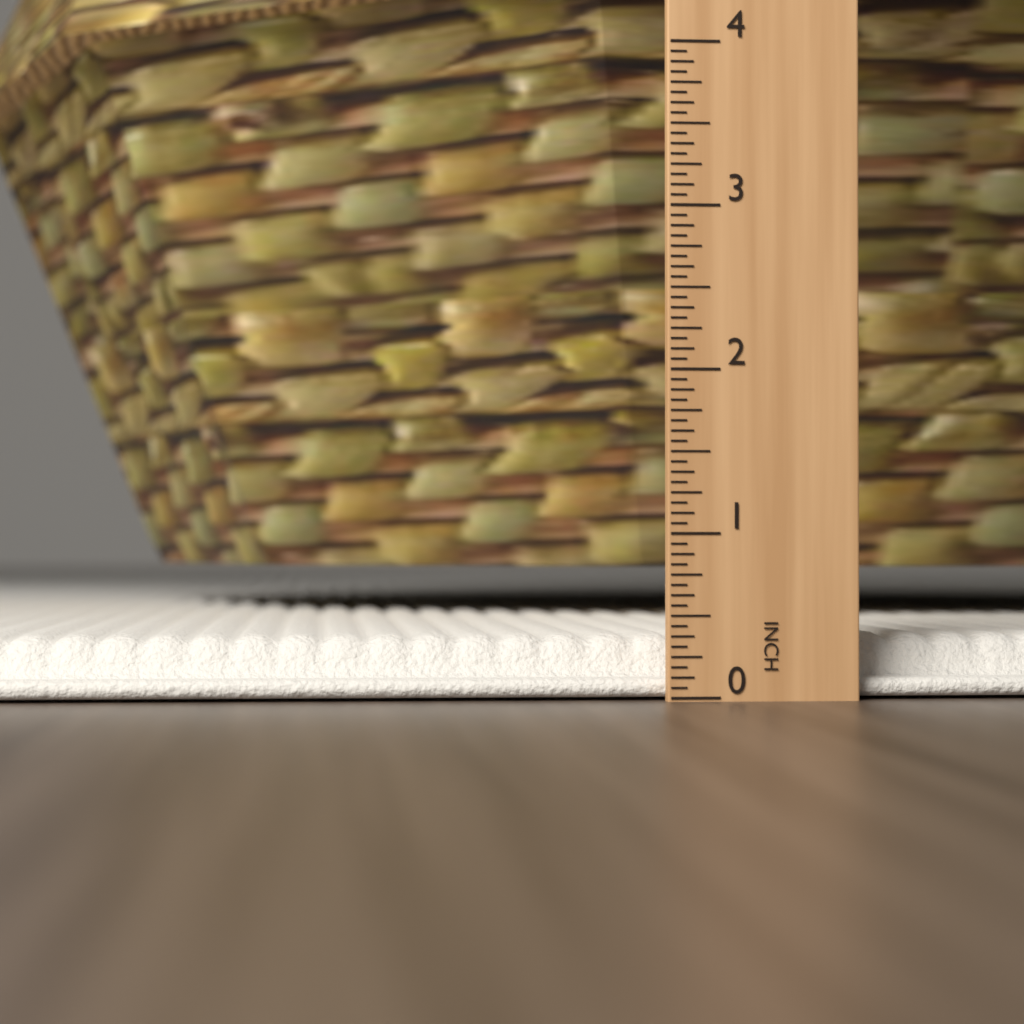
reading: 0.3750 in
